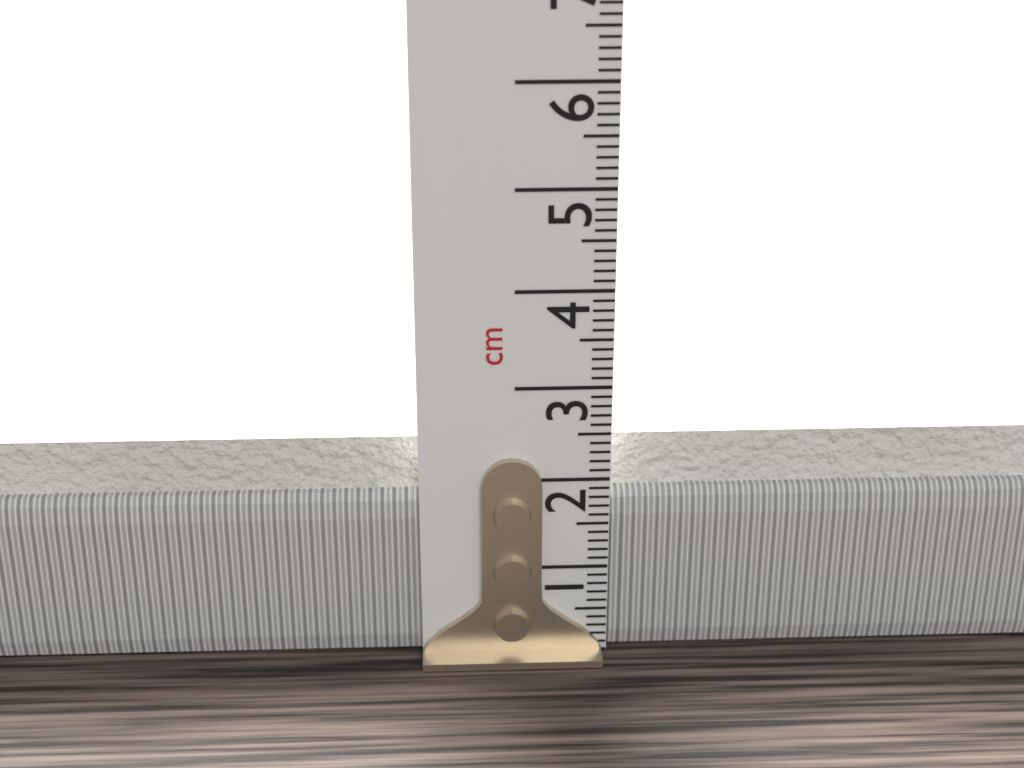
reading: 2.4 cm
